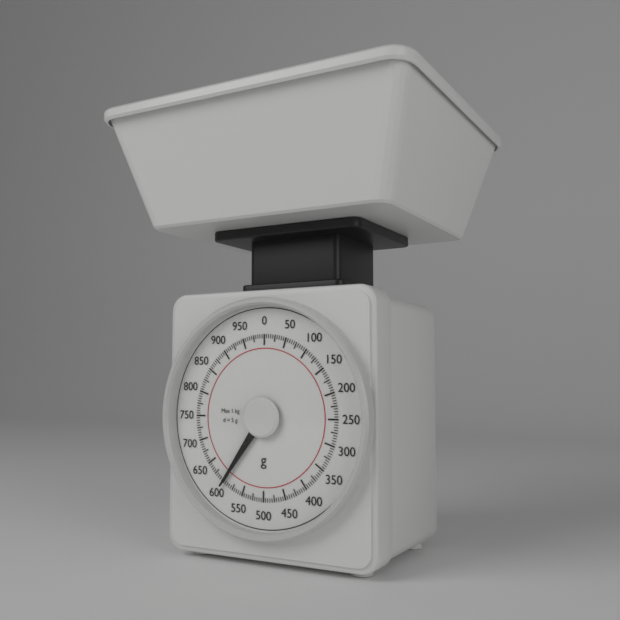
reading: 600 g
